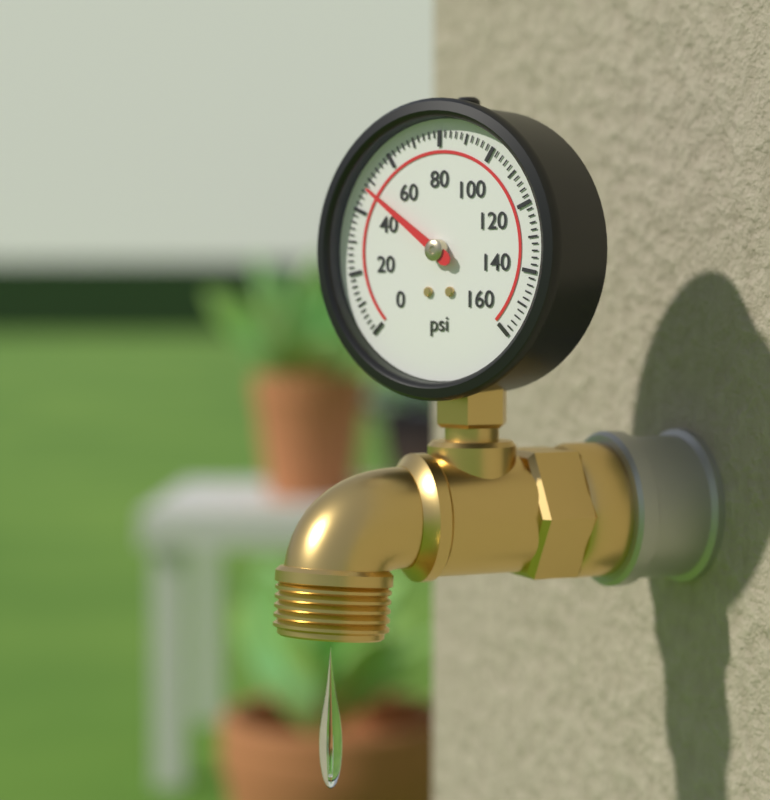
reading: 48 psi
